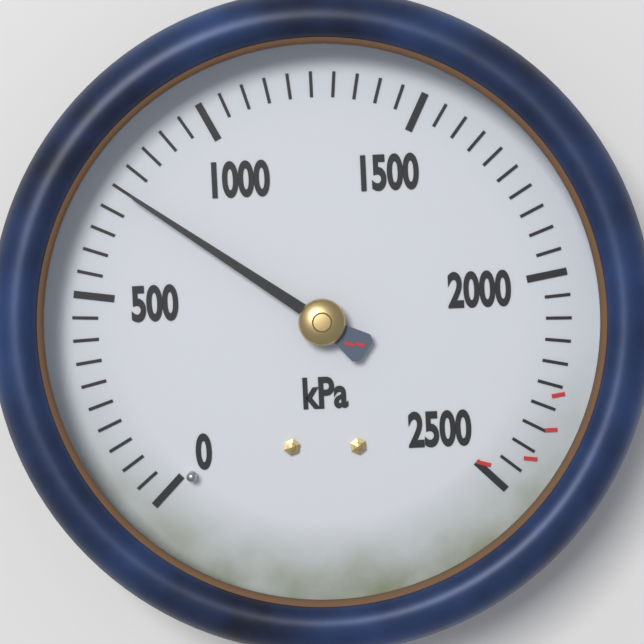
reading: 750 kPa
